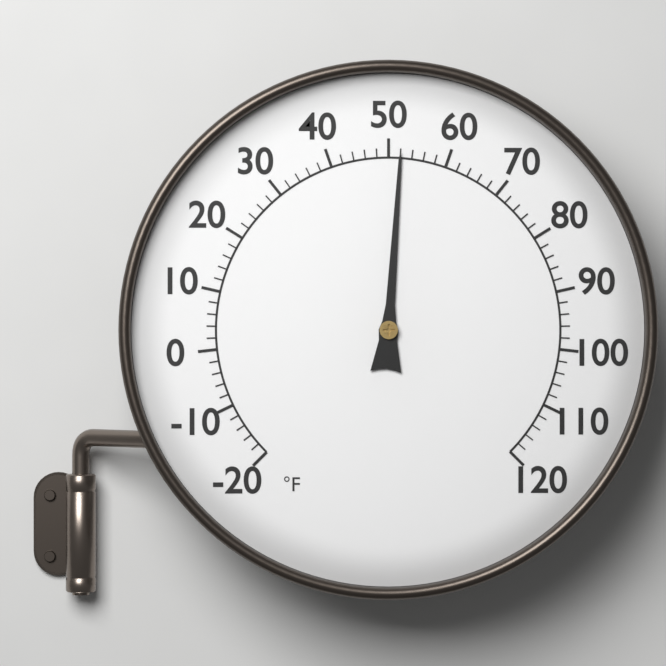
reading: 52 °F
